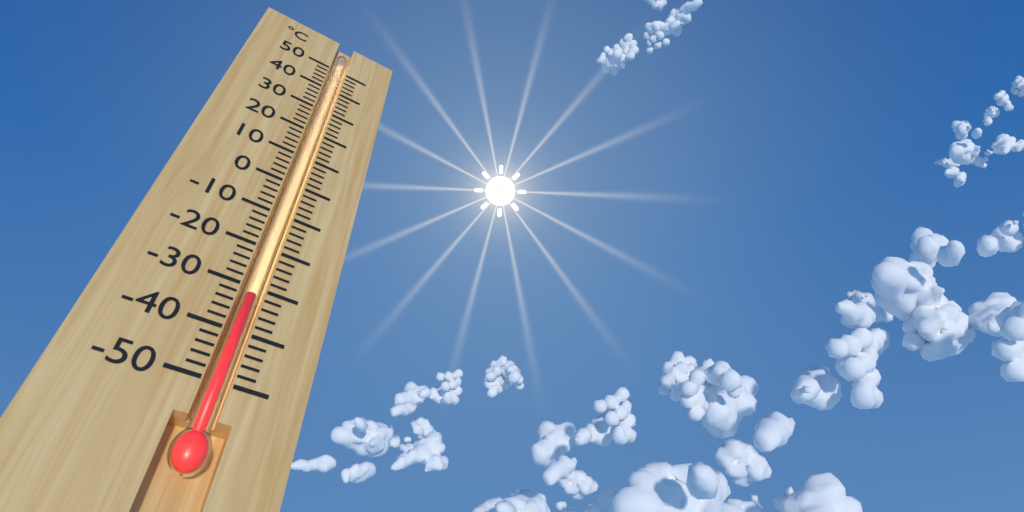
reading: -32 °C
